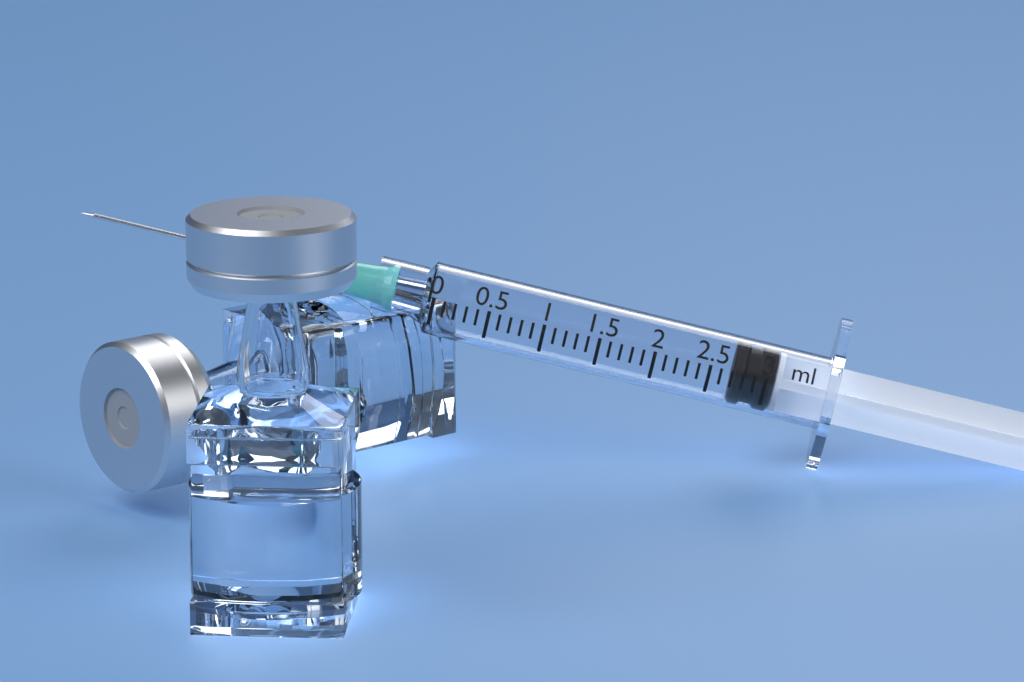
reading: 2.7 ml
